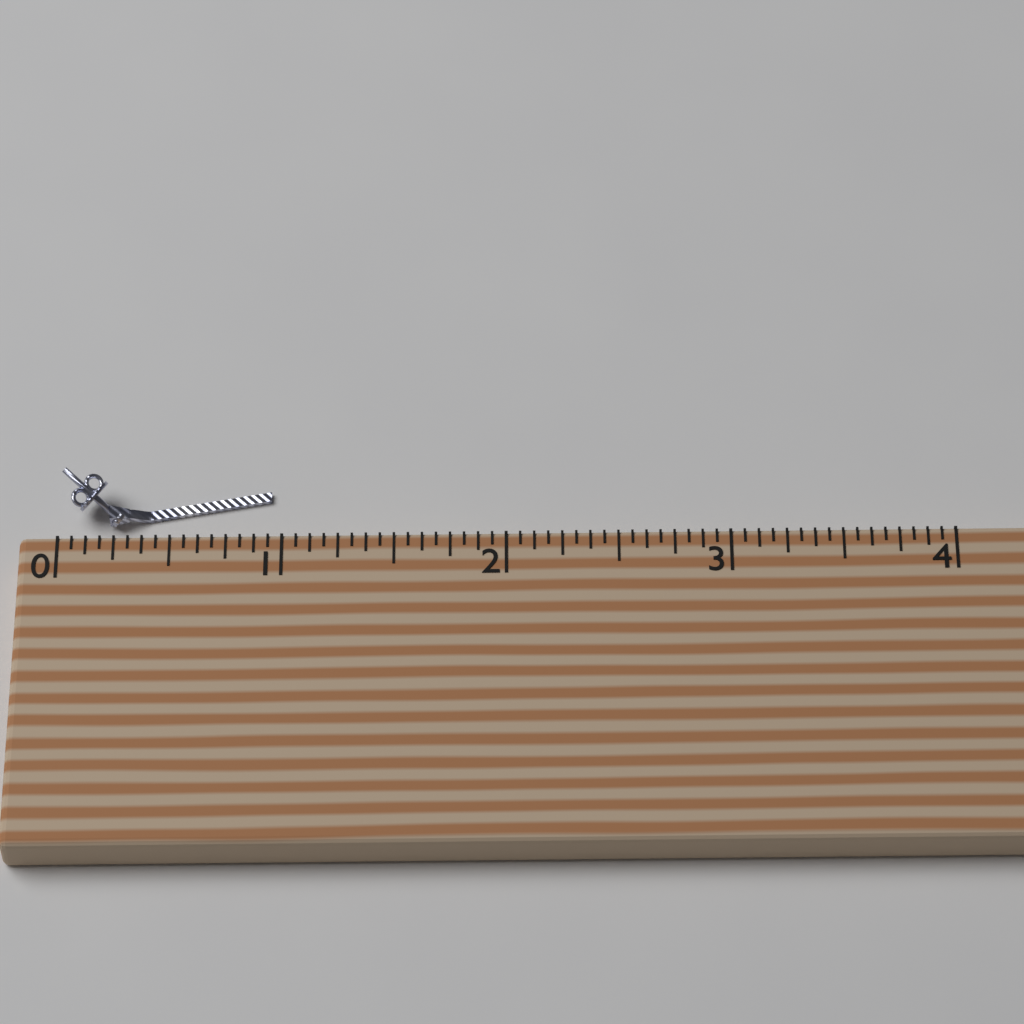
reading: 0.9375 (no unit)
